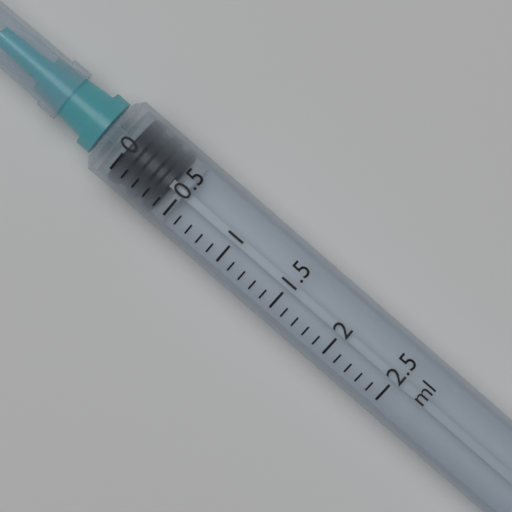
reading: 0.0 ml
